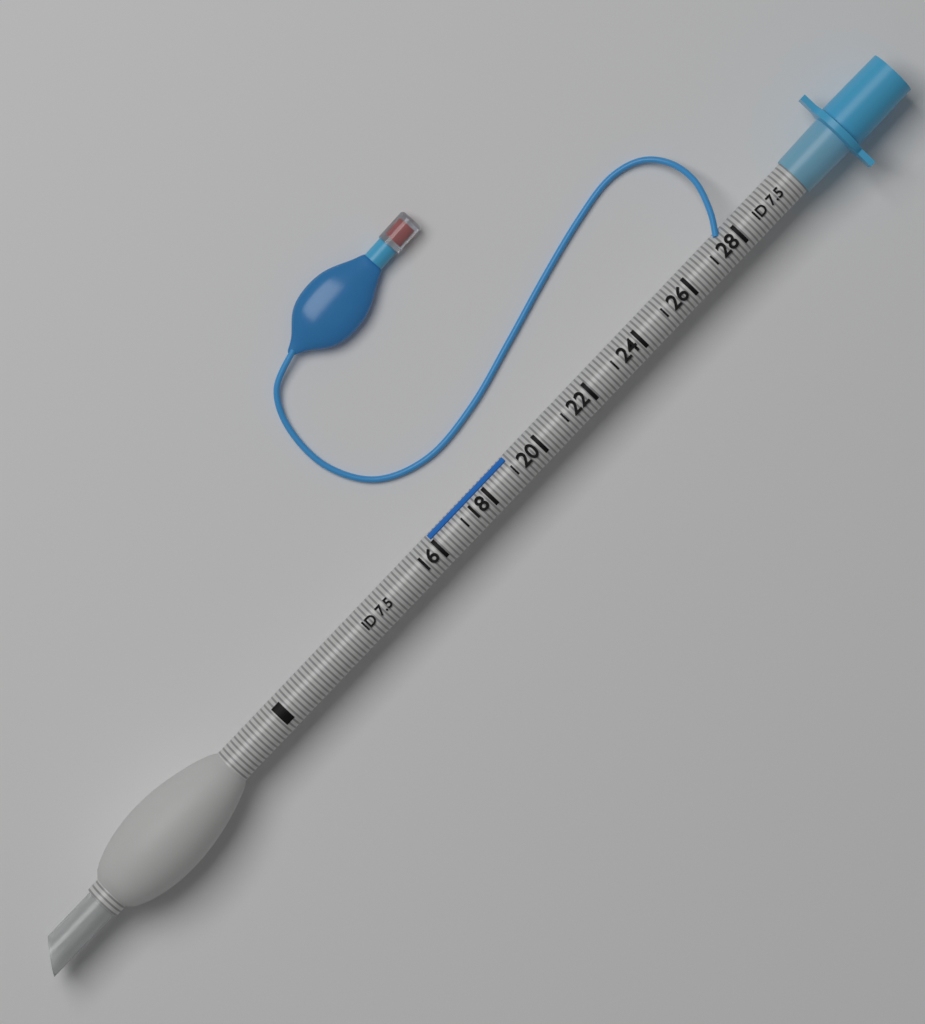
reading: 19 (no unit)
